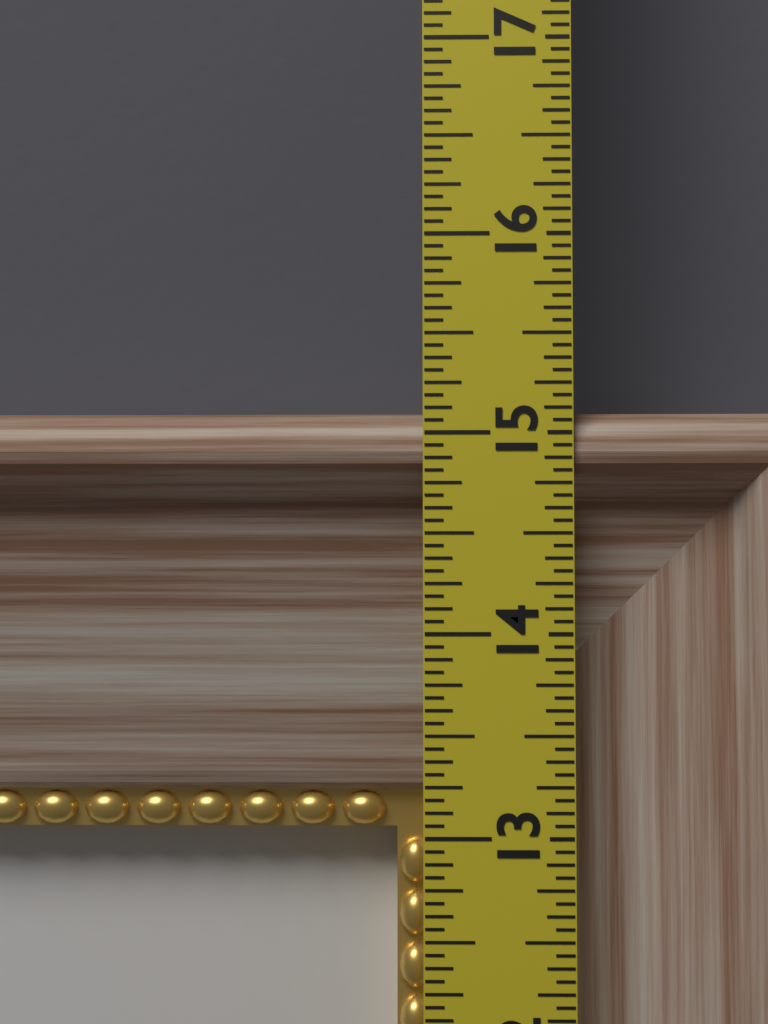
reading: 15.1250 in
